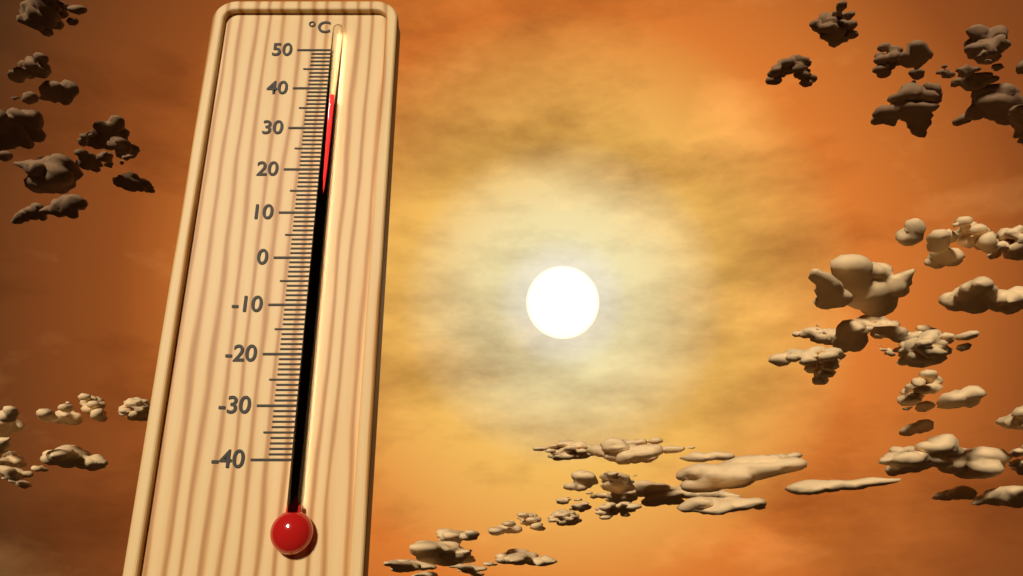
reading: 37 °C
